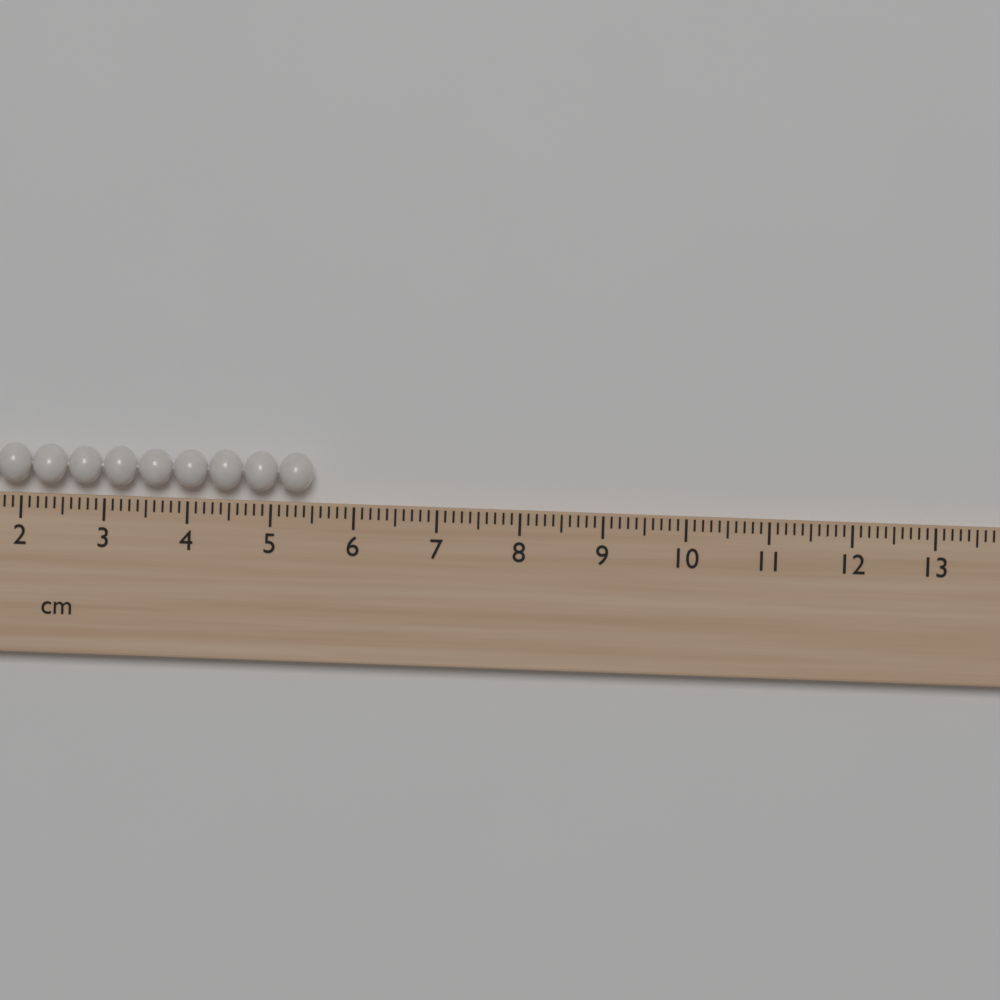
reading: 5.5 cm
